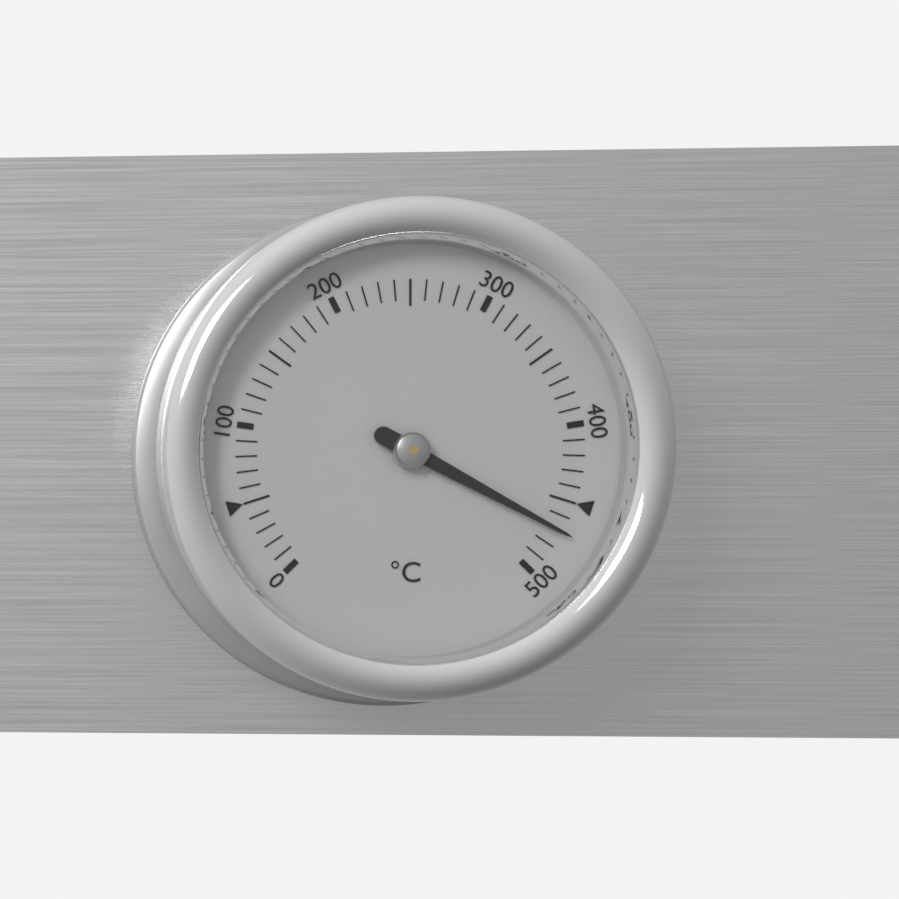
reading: 470 °C
